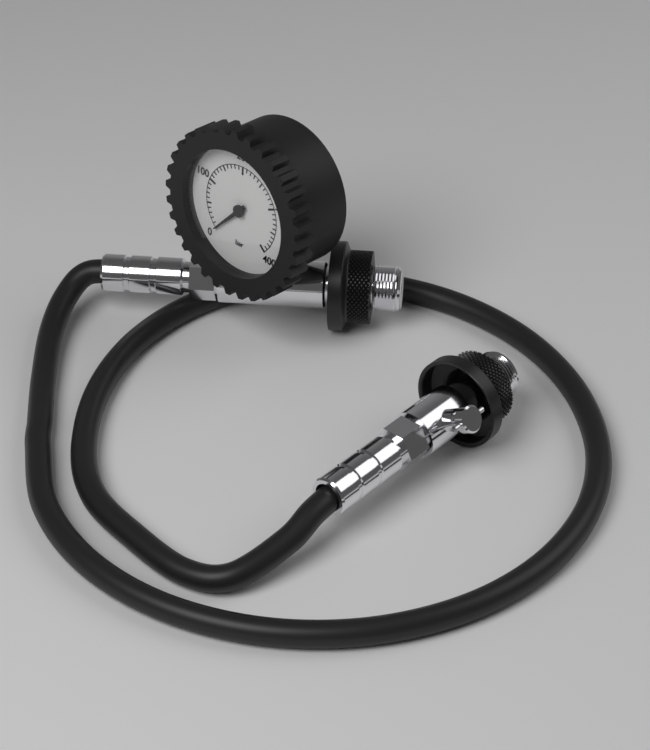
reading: 0 bar
